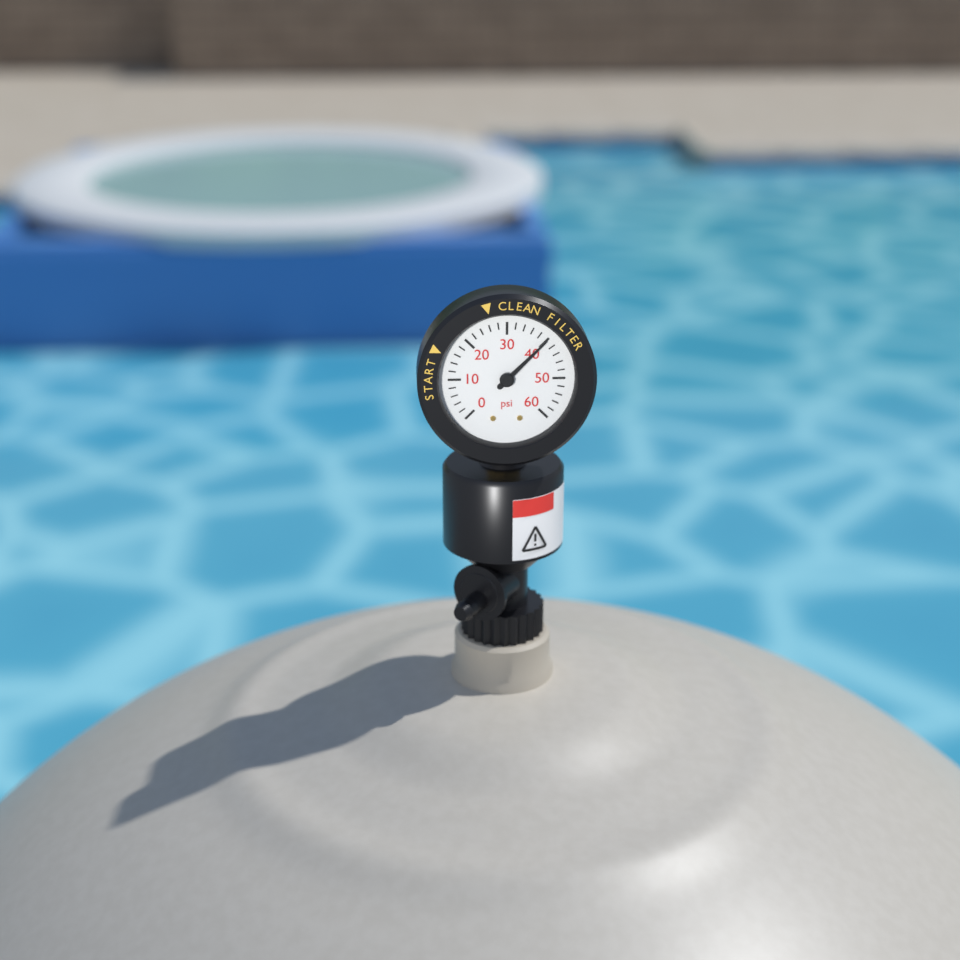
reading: 40 psi
